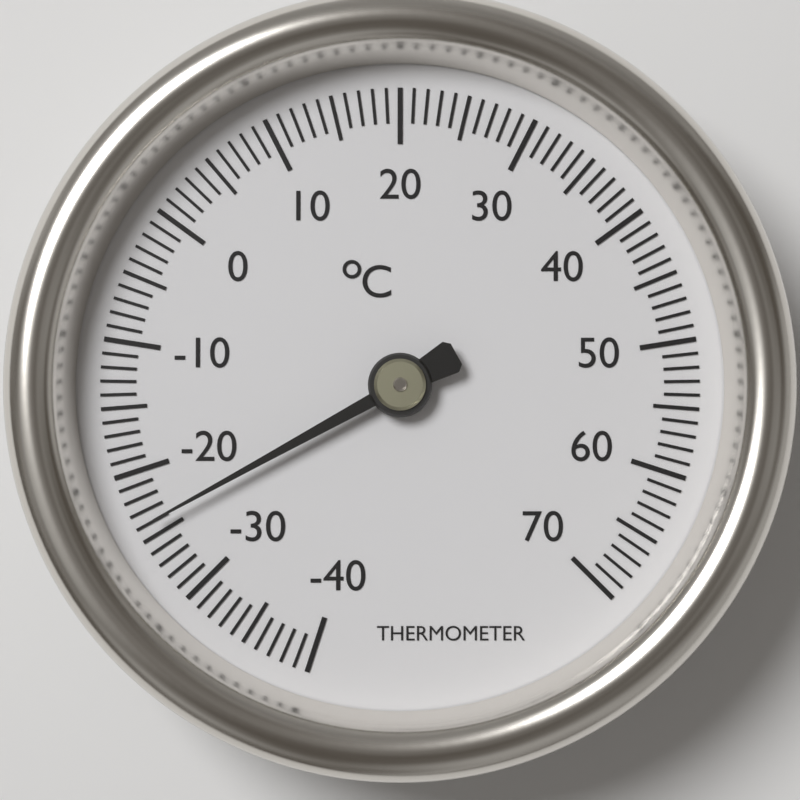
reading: -24 °C
